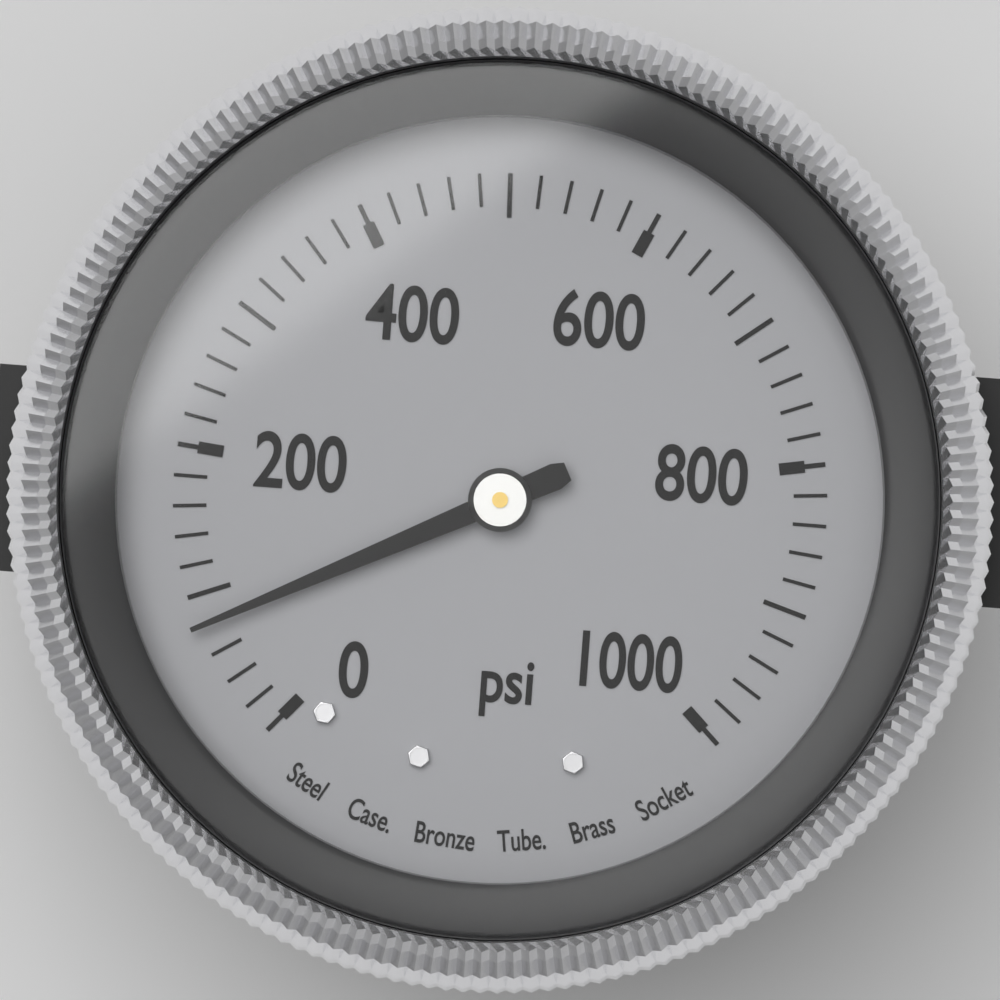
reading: 80 psi
